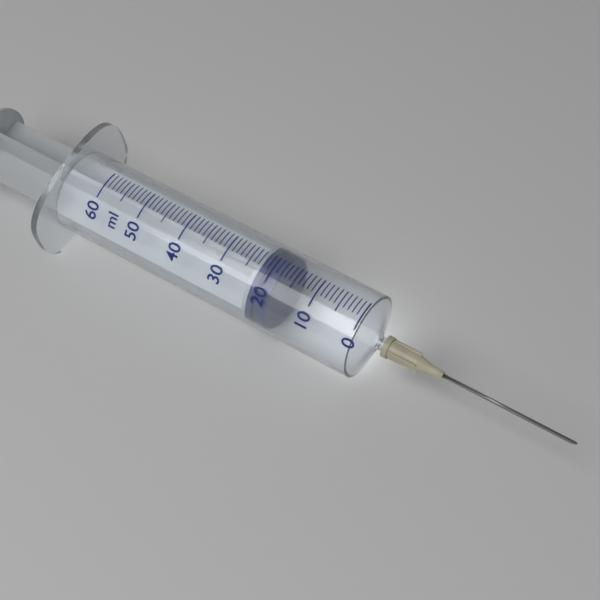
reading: 18 ml
